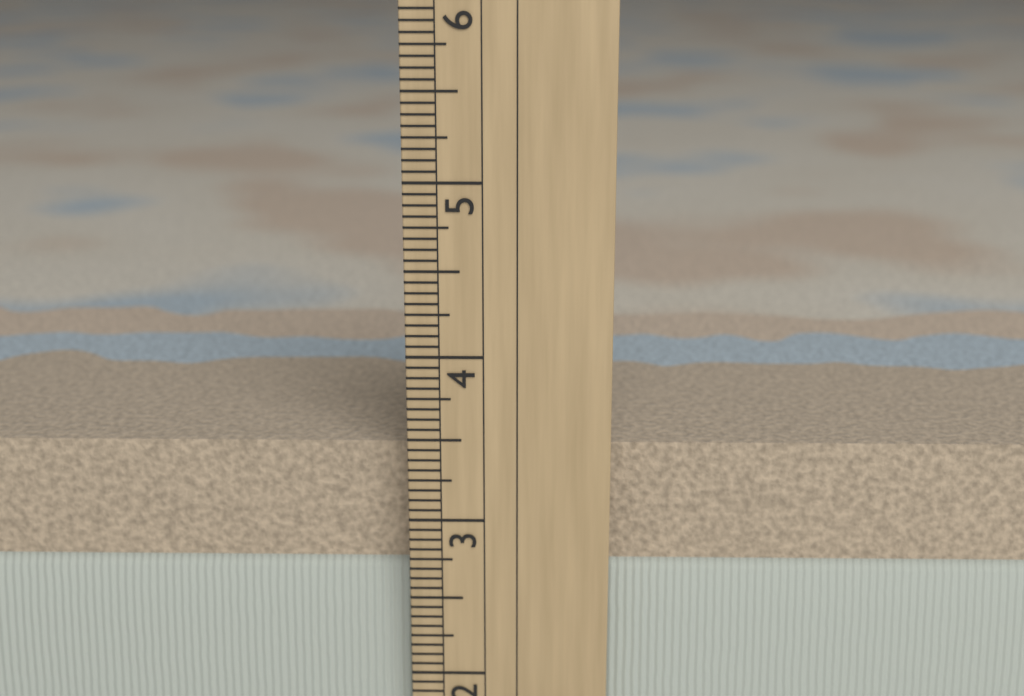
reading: 3.4375 in
